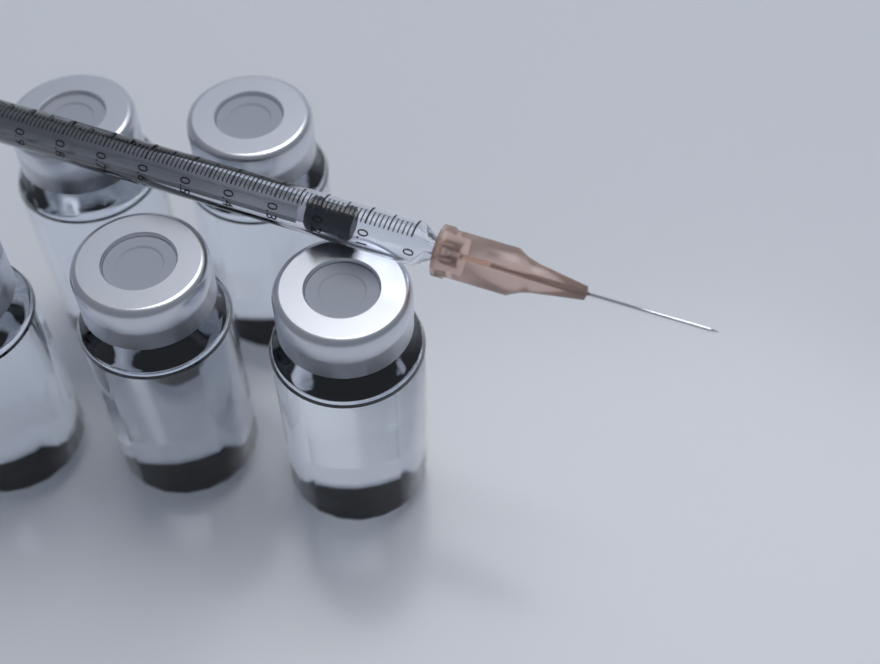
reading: 0.13 ml
